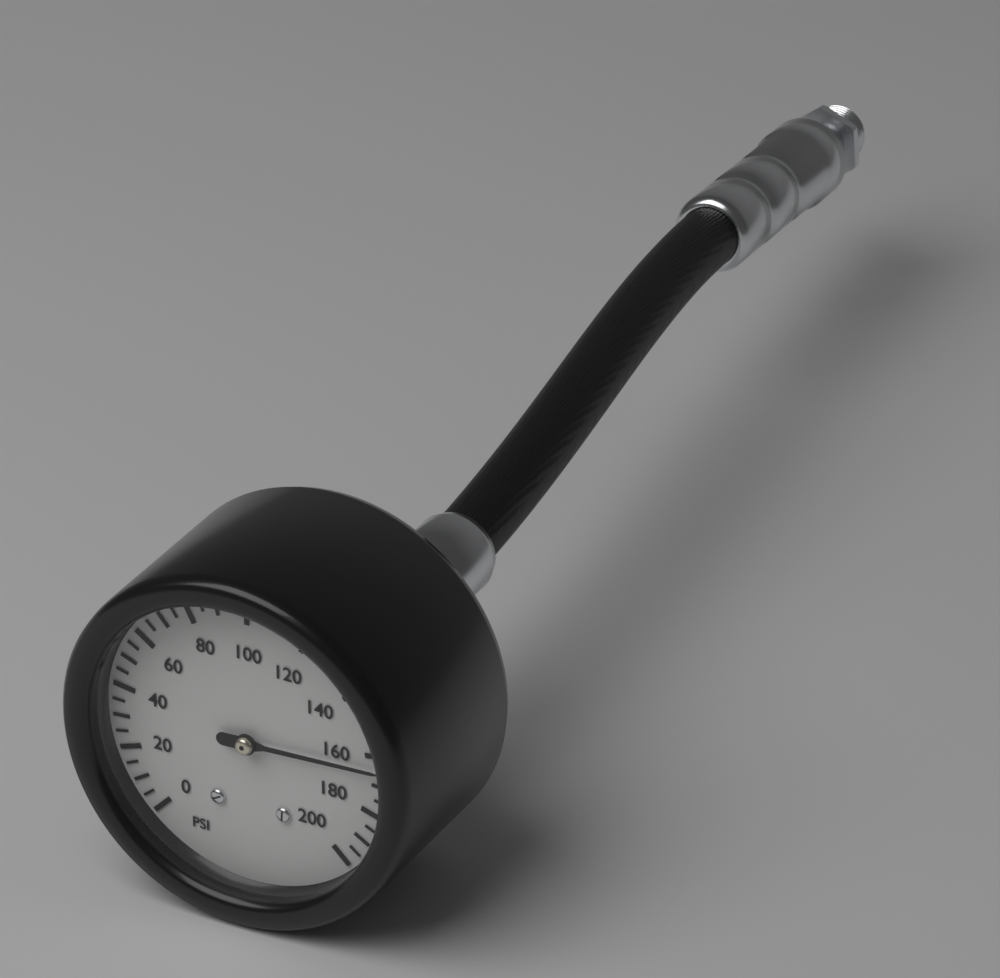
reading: 165 psi
